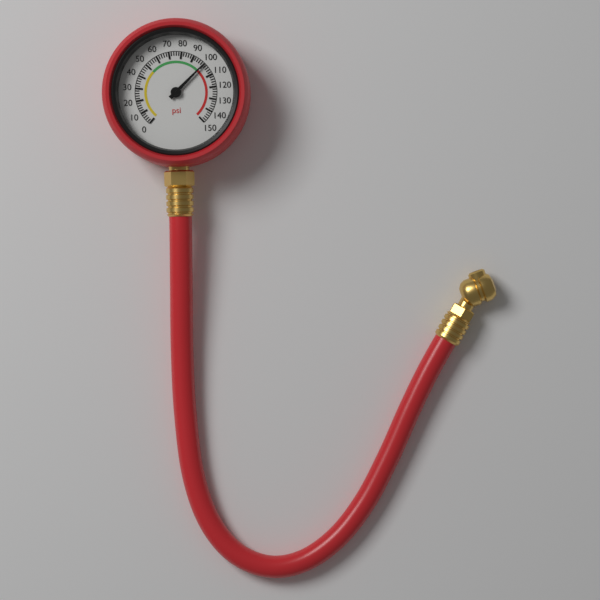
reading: 100 psi
